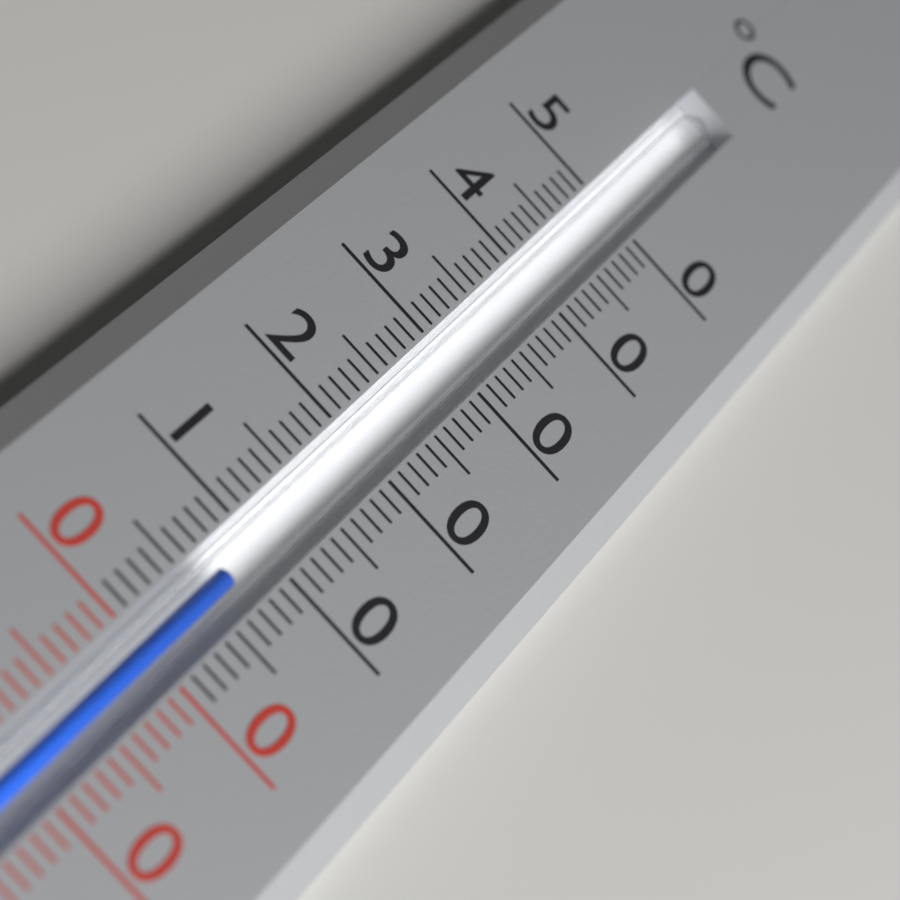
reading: 7 °C
